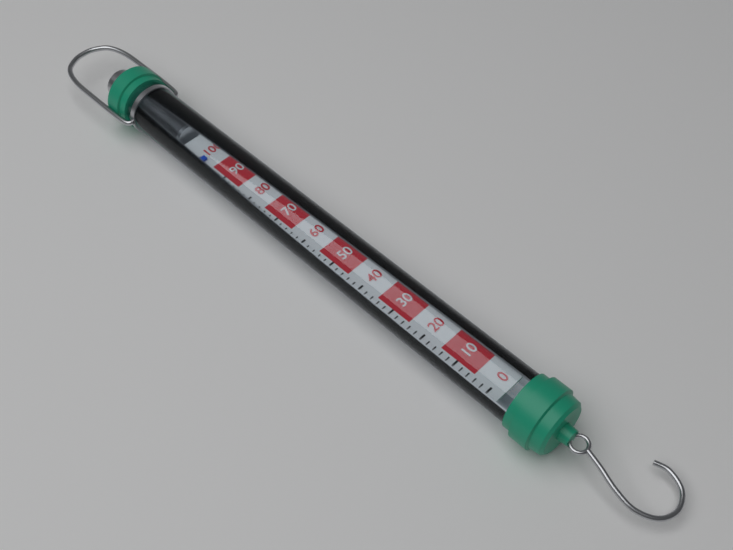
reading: 98 (no unit)
